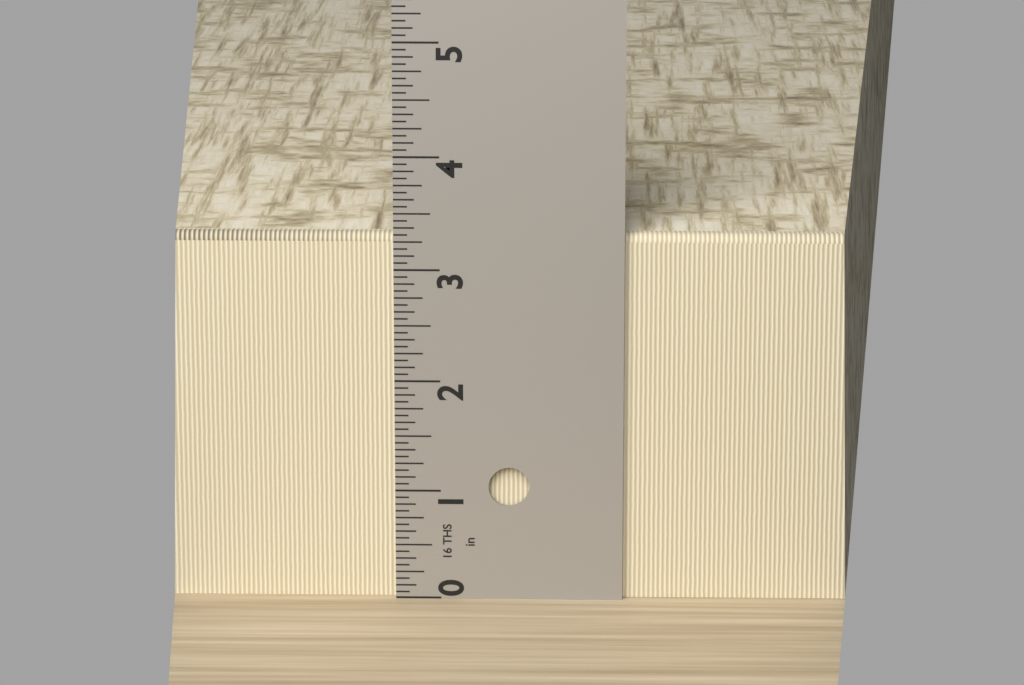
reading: 3.3125 in
